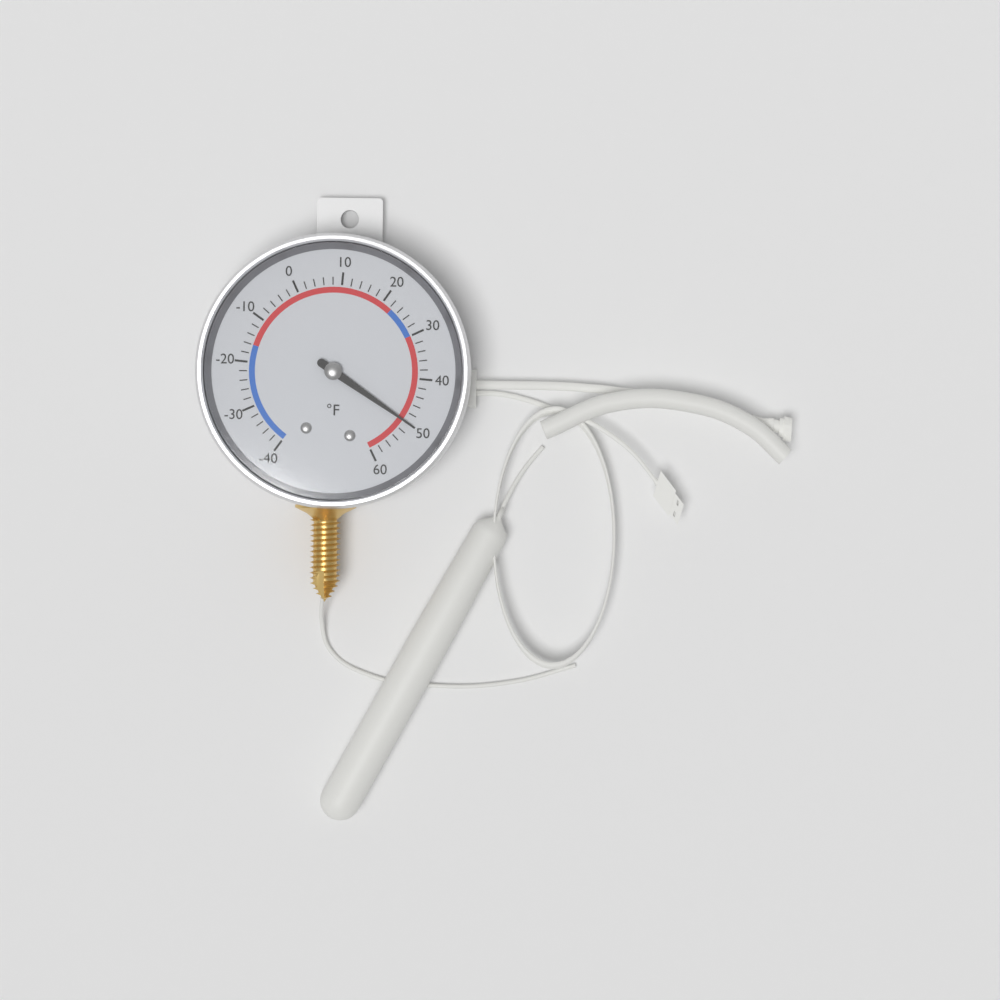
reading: 50 °F
